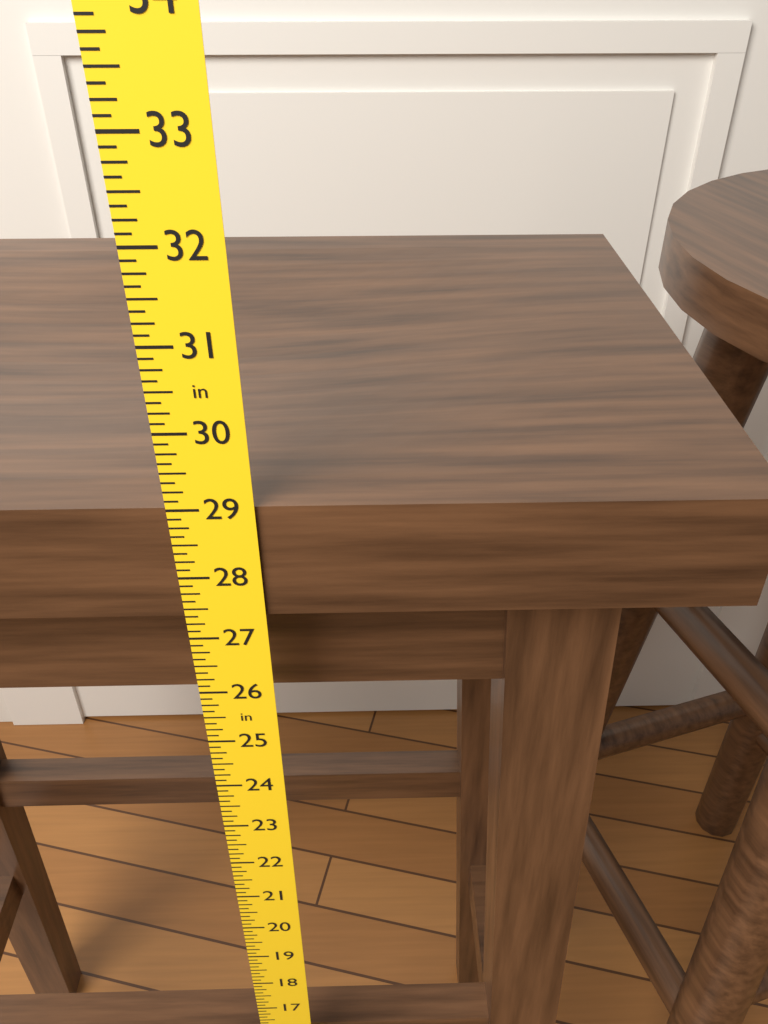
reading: 29.000 in
